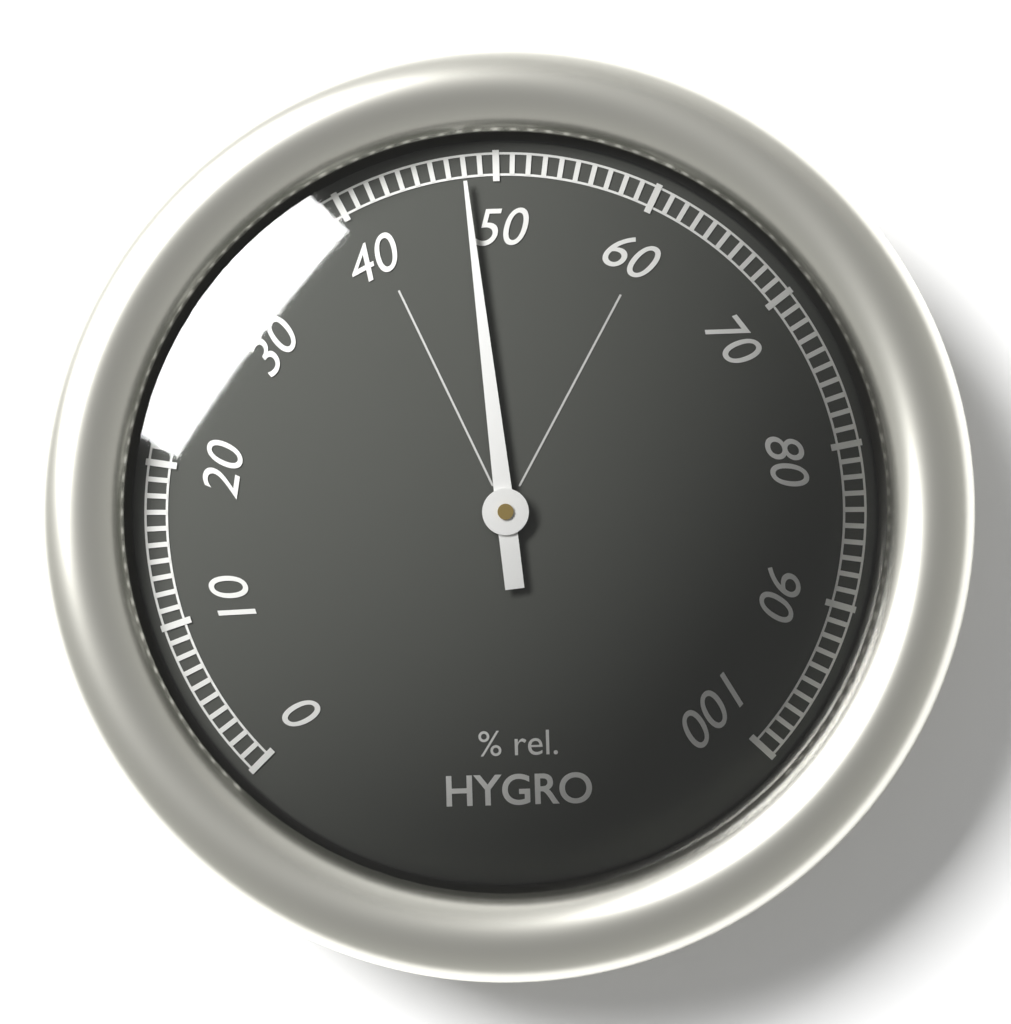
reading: 48 %
